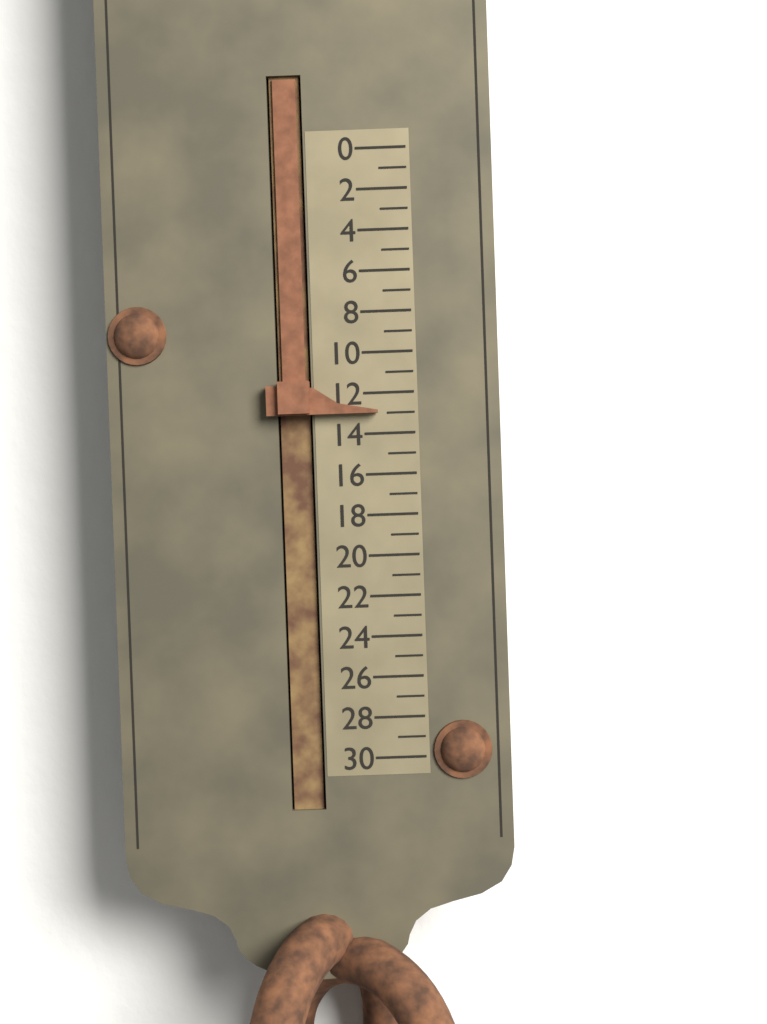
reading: 13 (no unit)
